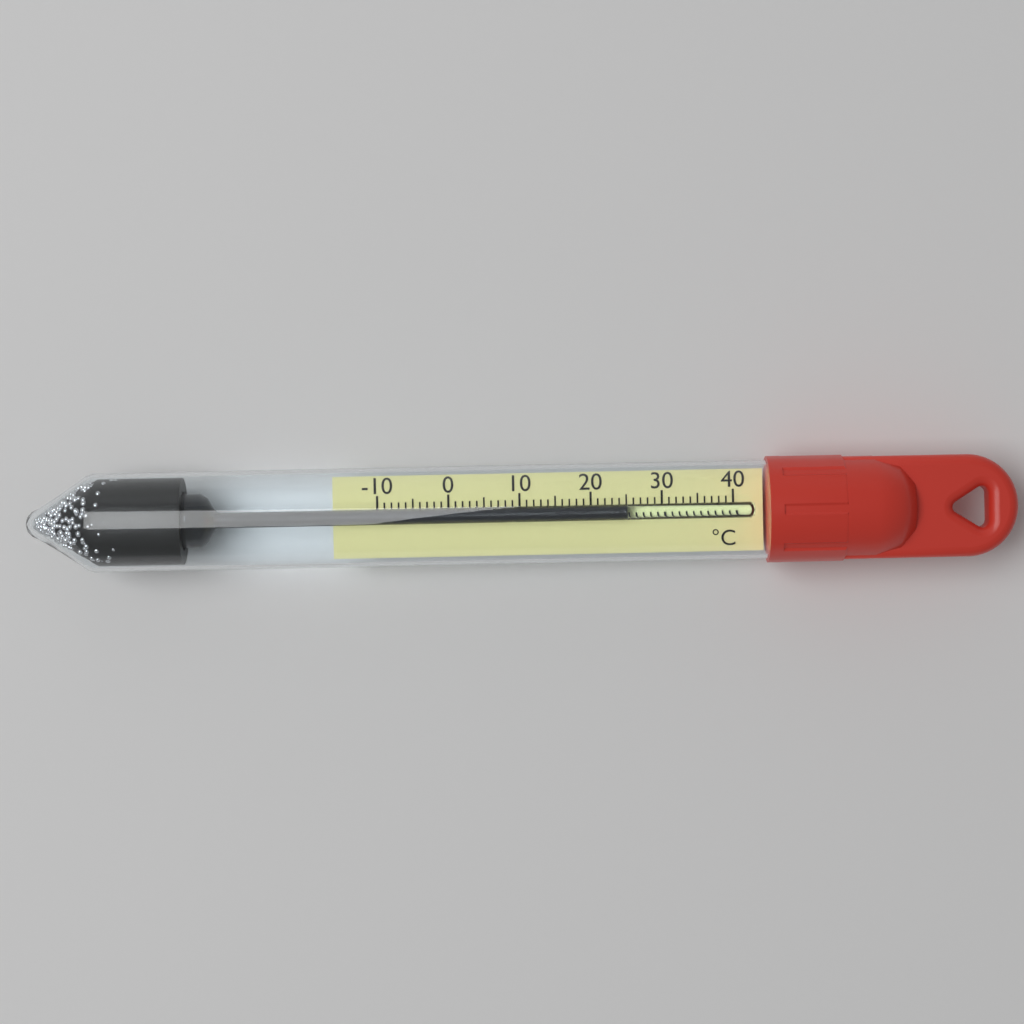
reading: 25 °C
